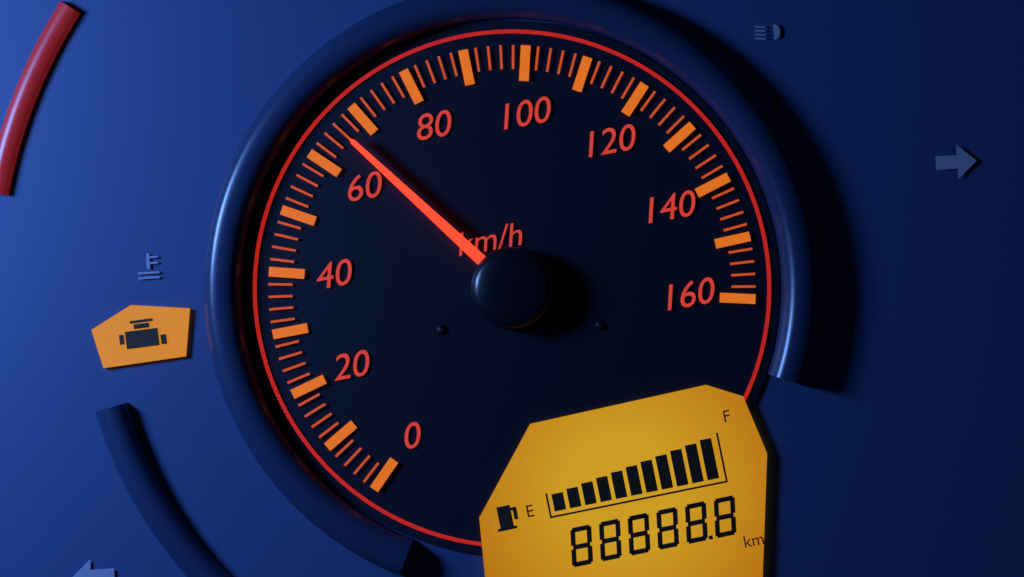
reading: 66 km/h
